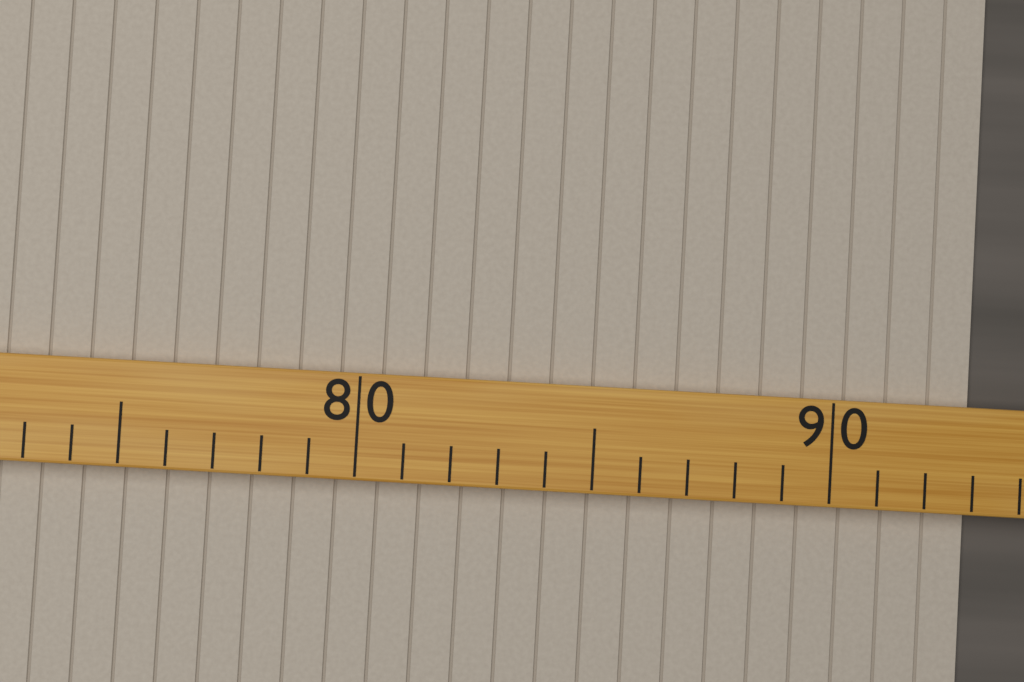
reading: 93 (no unit)
